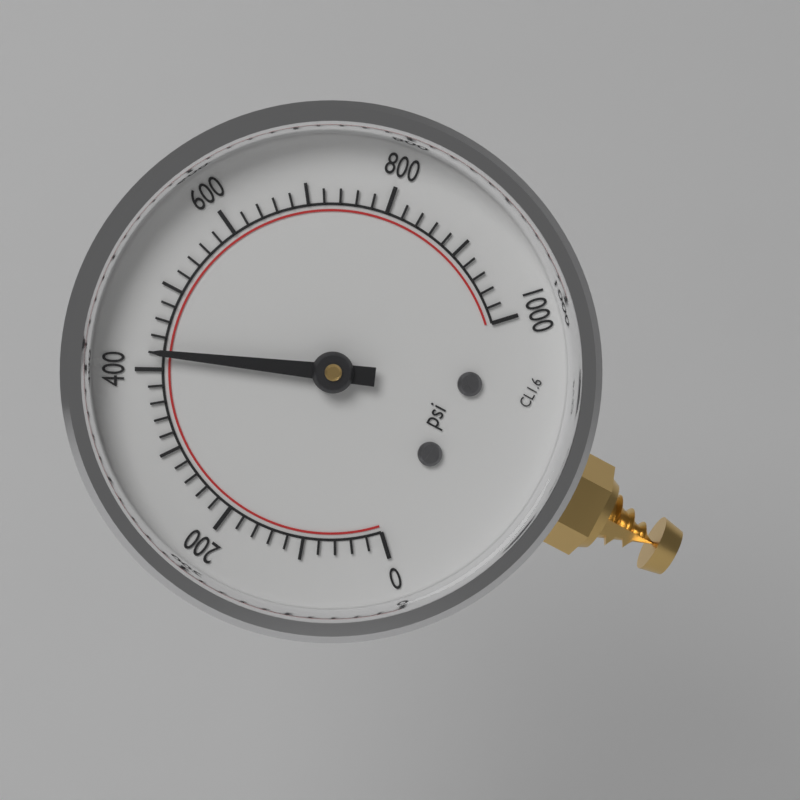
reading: 420 psi
